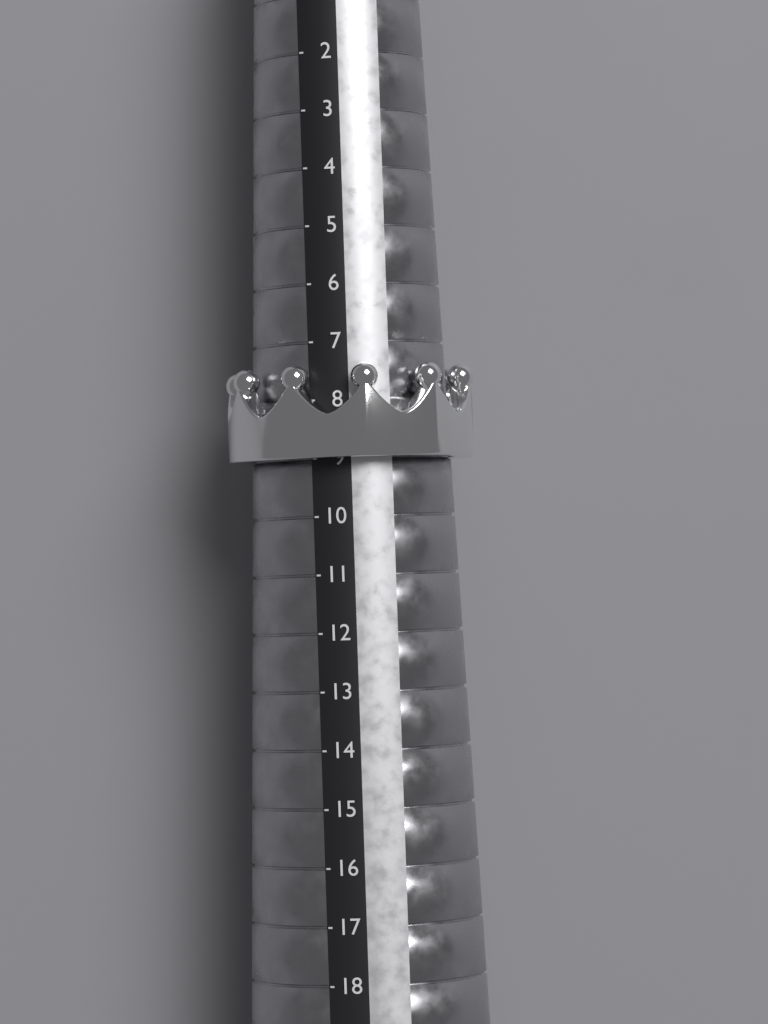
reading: 9 (no unit)
